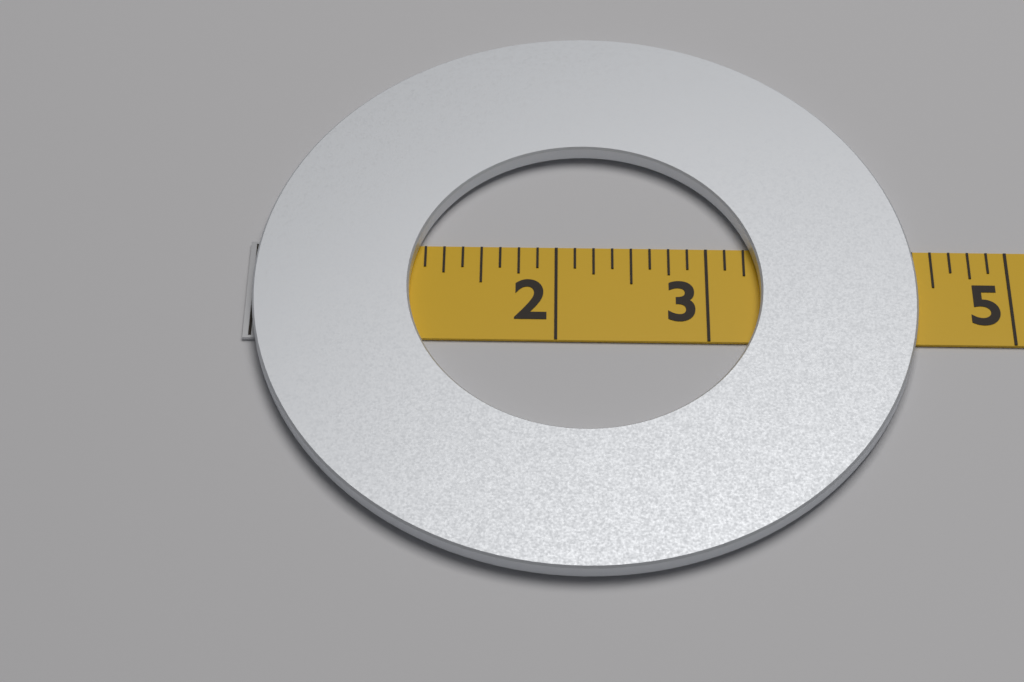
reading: 4.375 (no unit)
